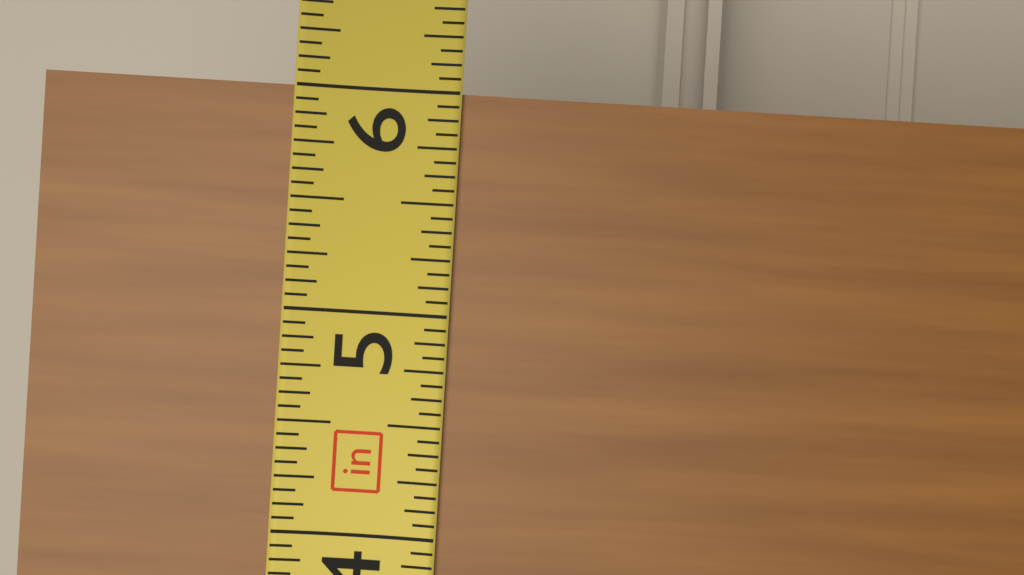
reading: 6.0000 in
